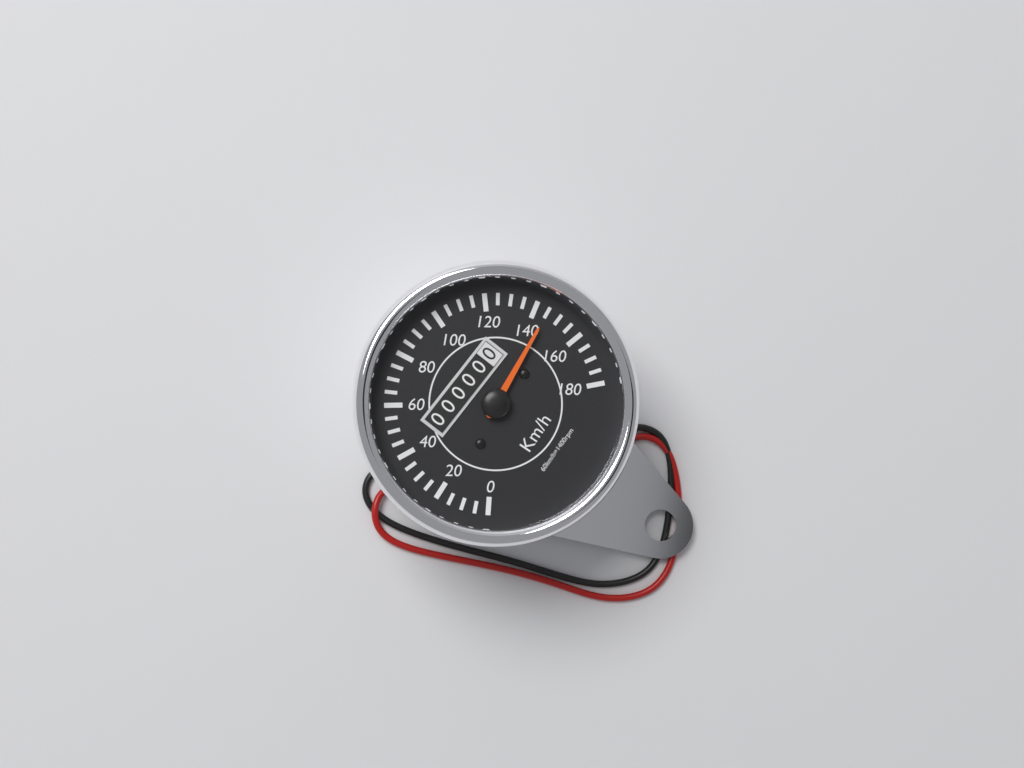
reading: 145 km/h
